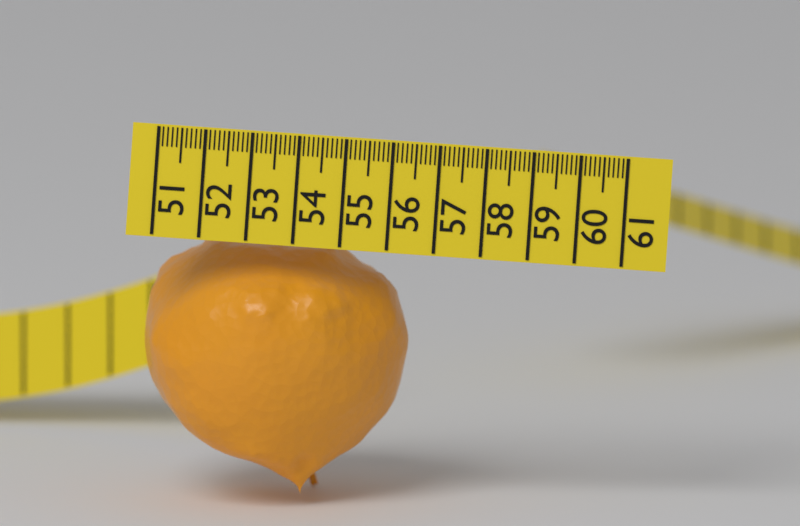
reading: 56.6 (no unit)
